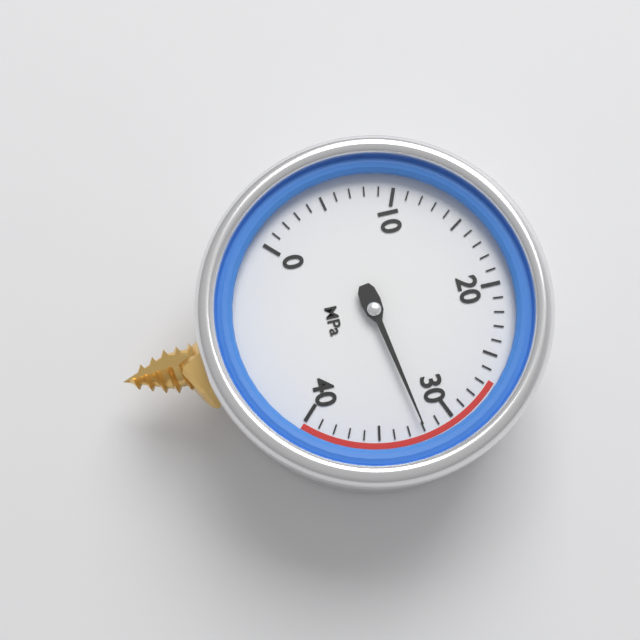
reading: 32 MPa
